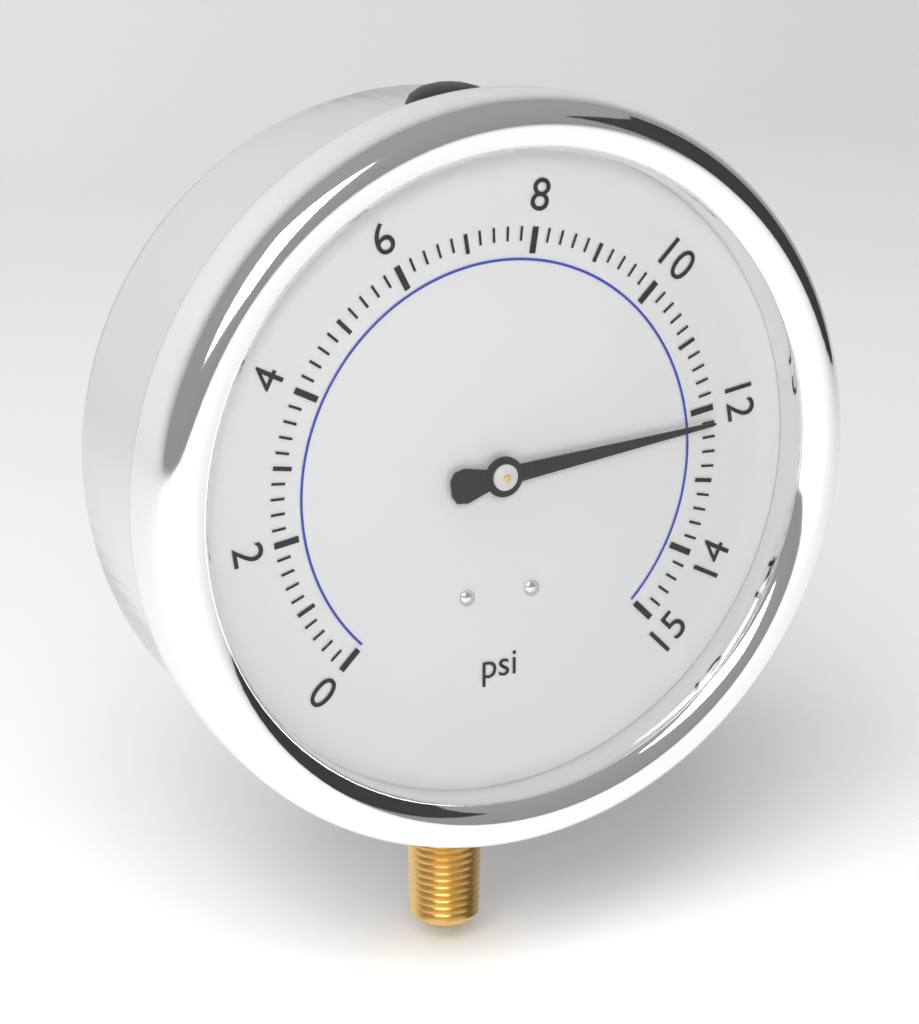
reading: 12.2 psi
